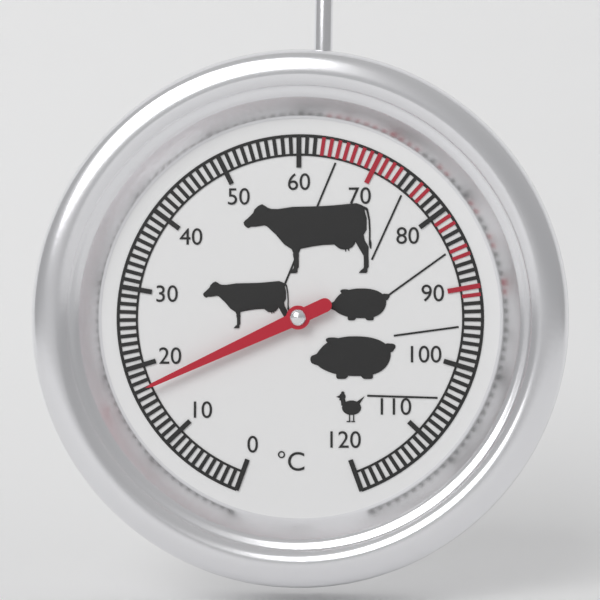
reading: 17 °C
